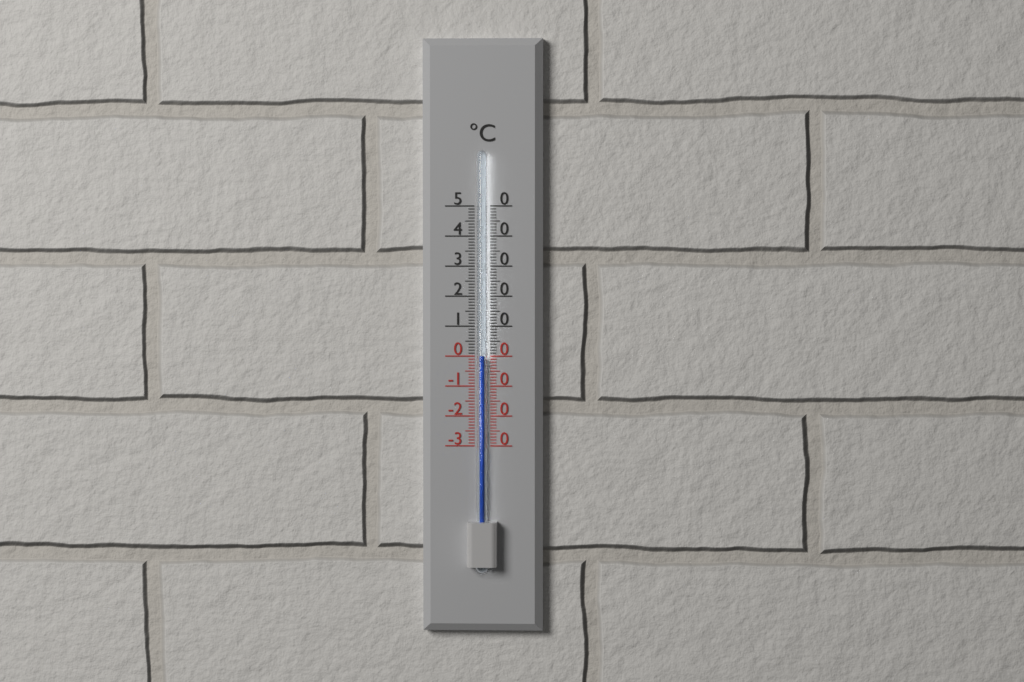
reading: 0 °C
